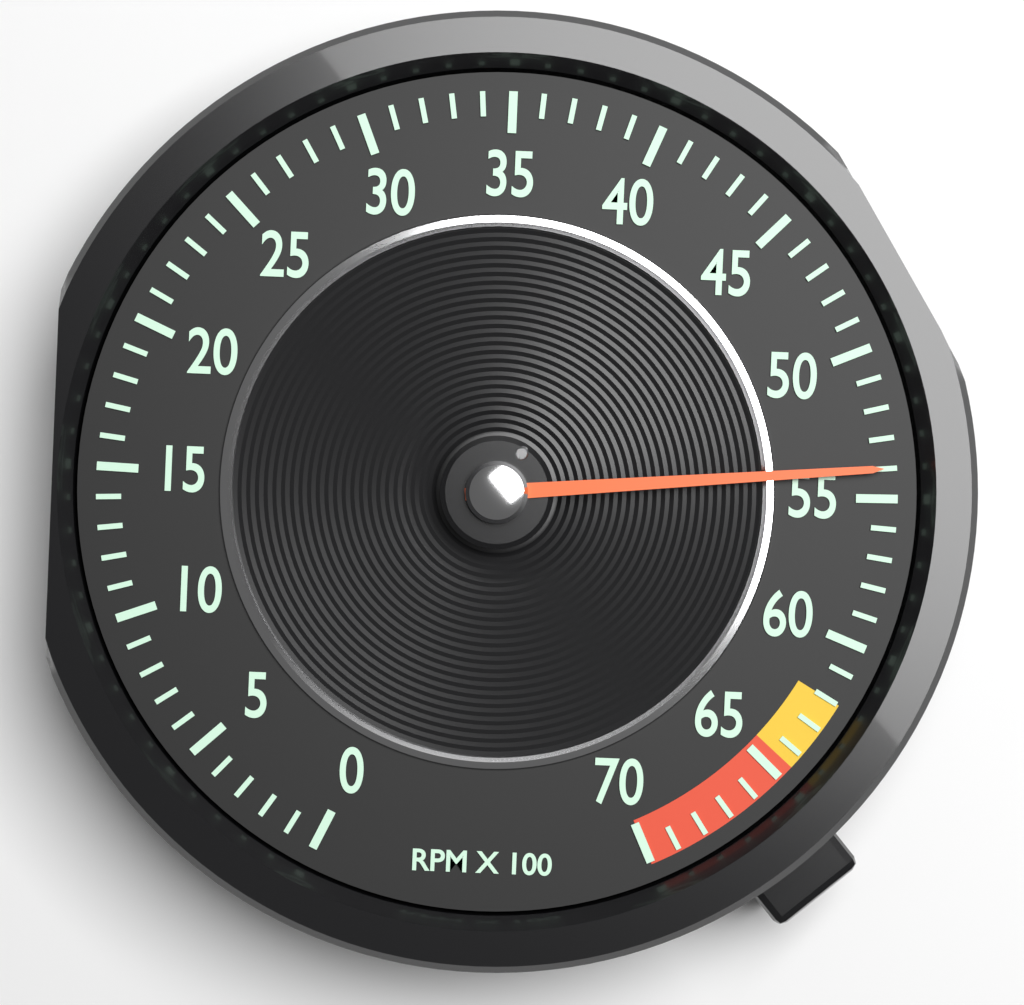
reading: 54 RPM x 100
